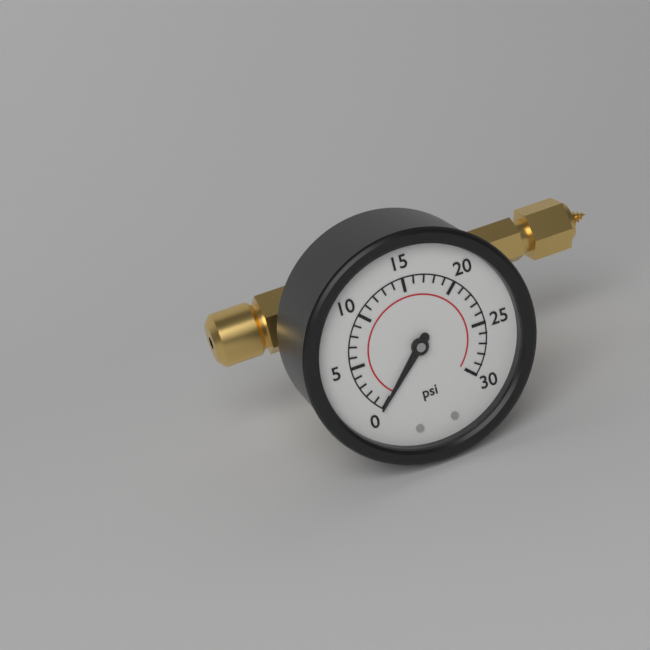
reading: 0 psi
